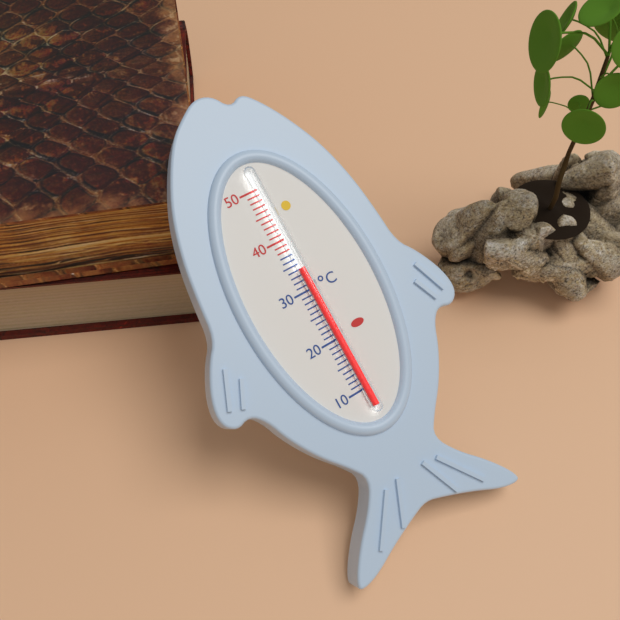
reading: 34 °C
